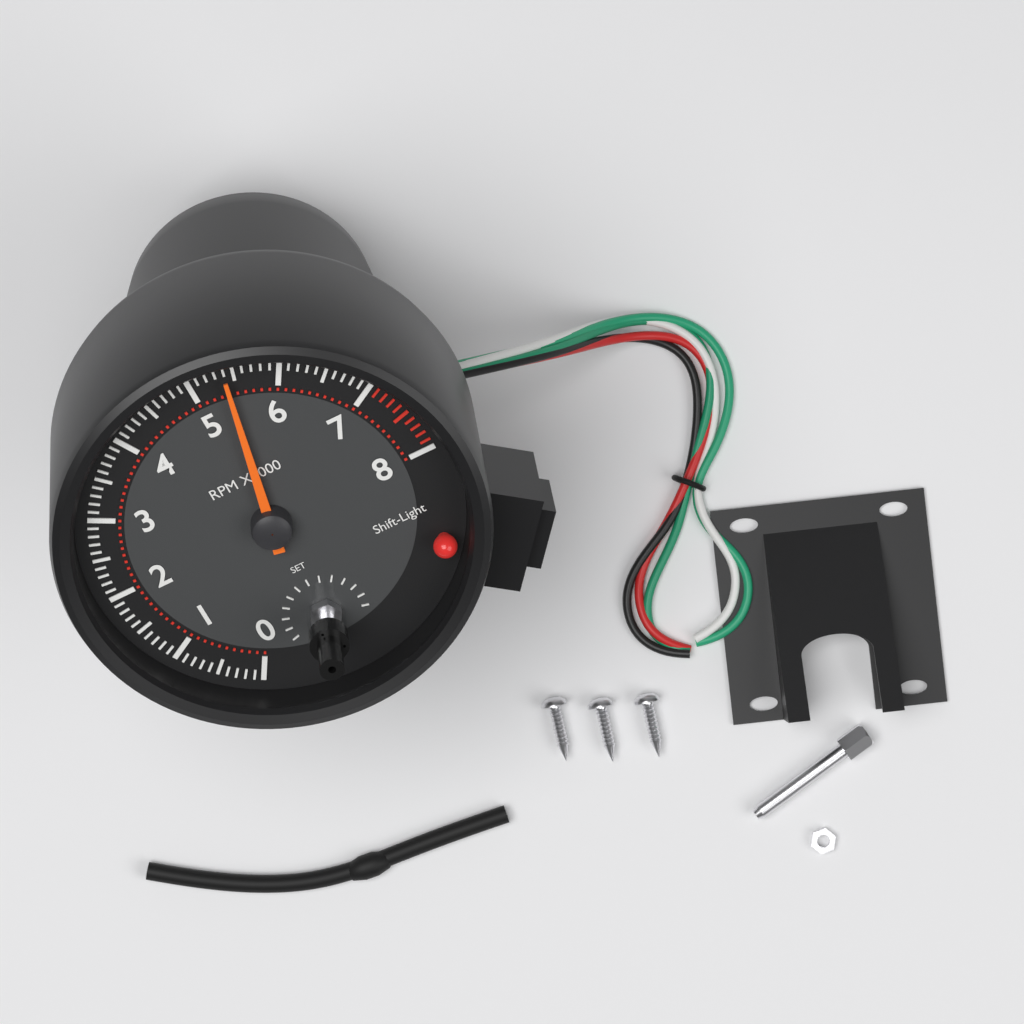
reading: 5400 RPM
